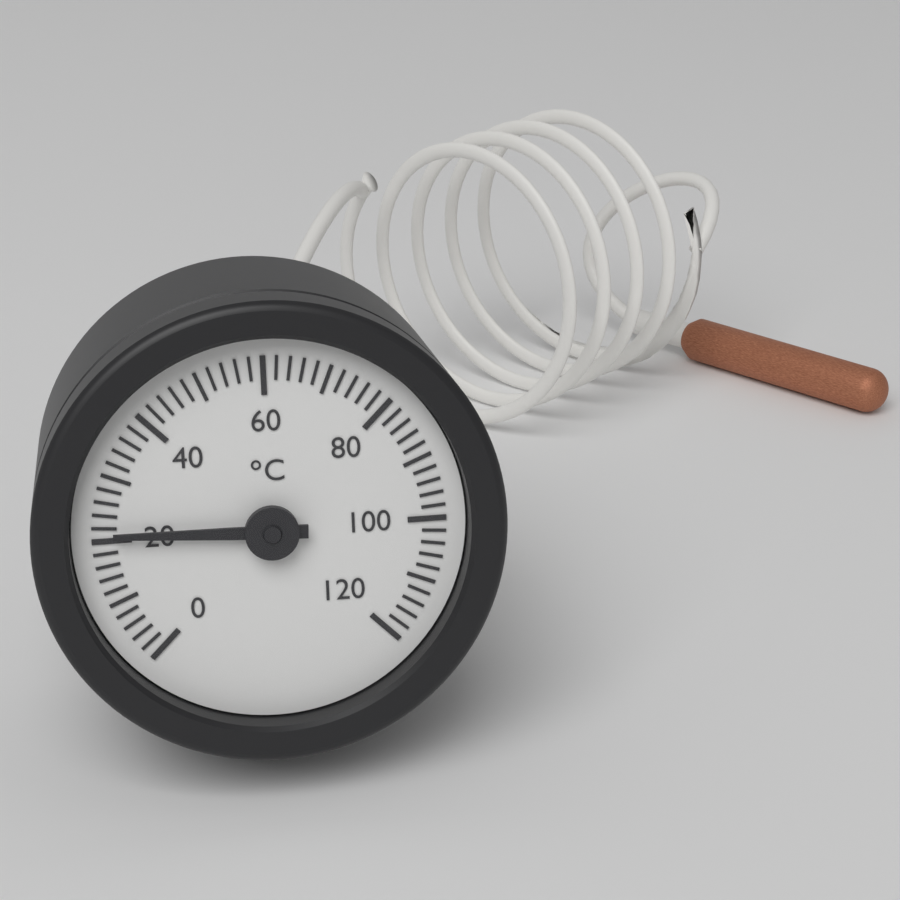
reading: 21 °C
